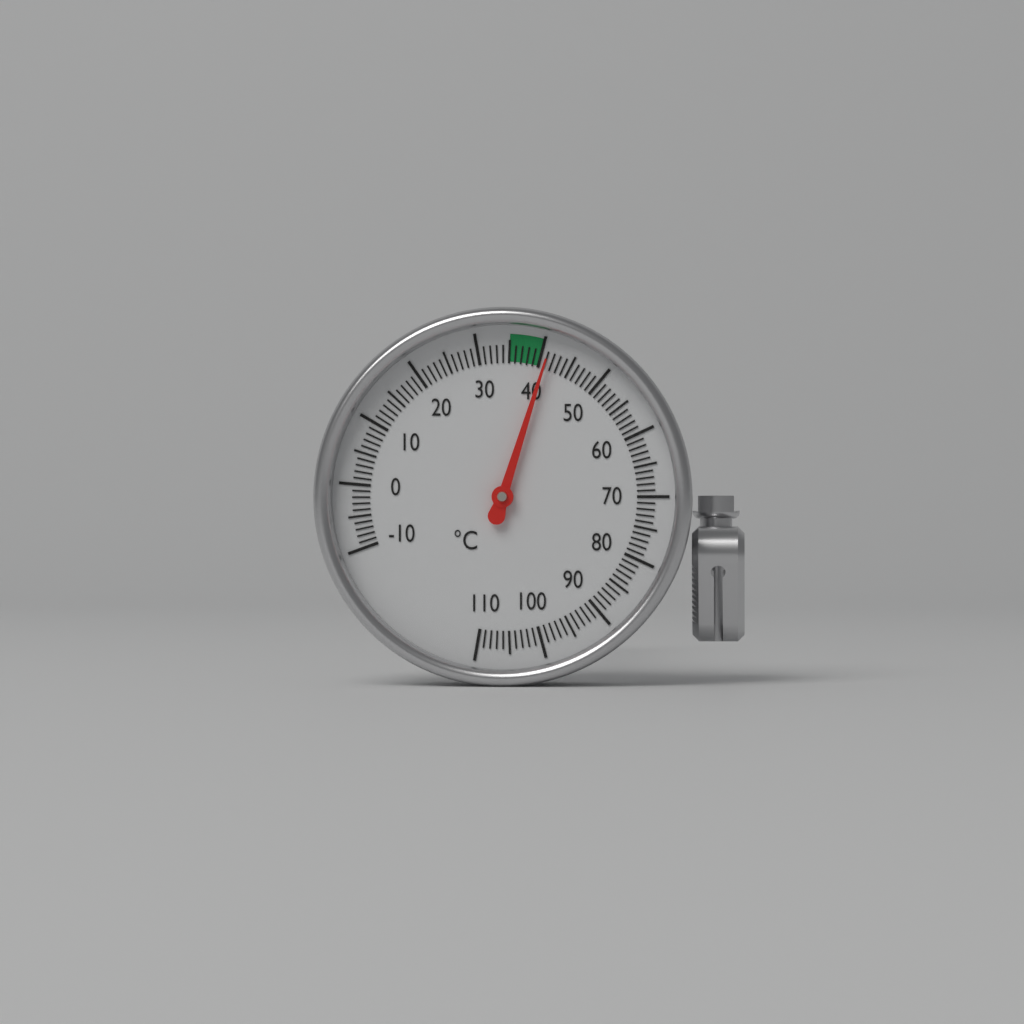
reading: 41 °C
